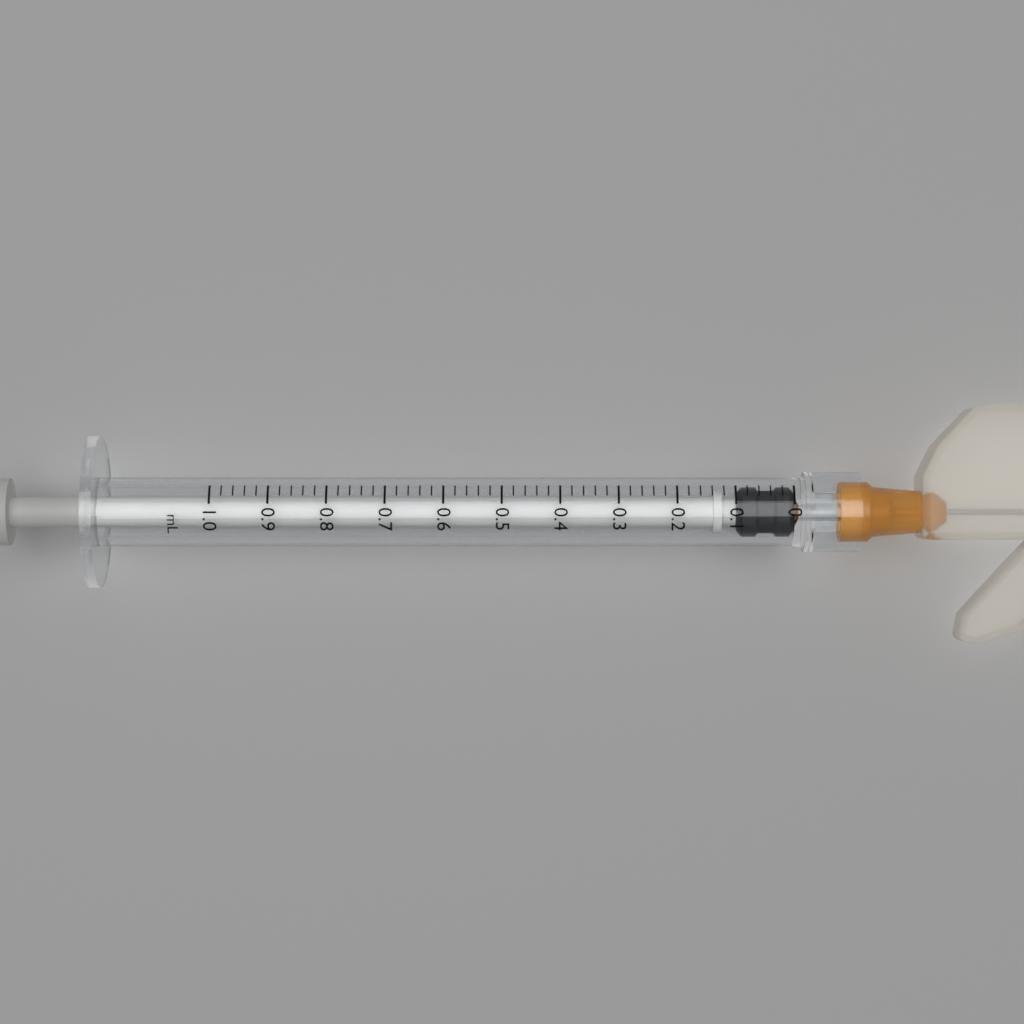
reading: 0.00 mL
